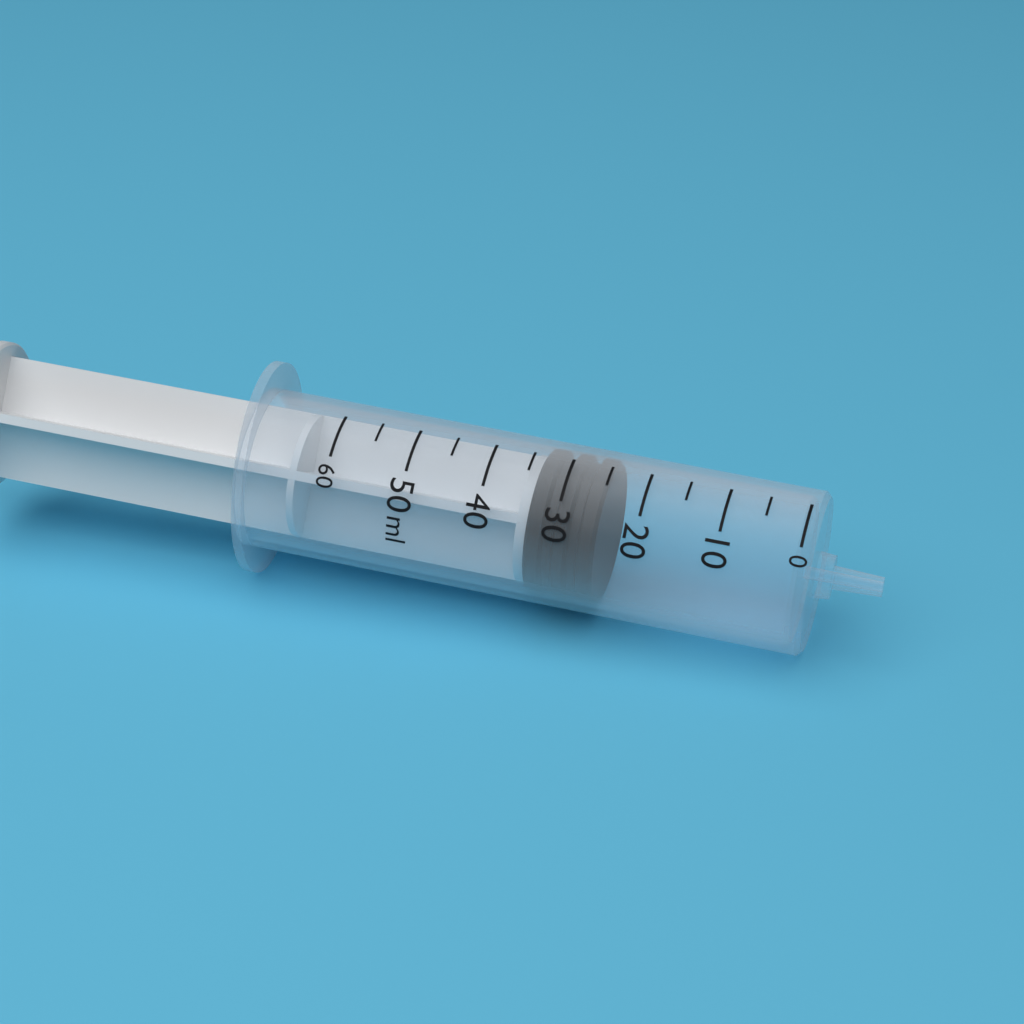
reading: 25 ml
